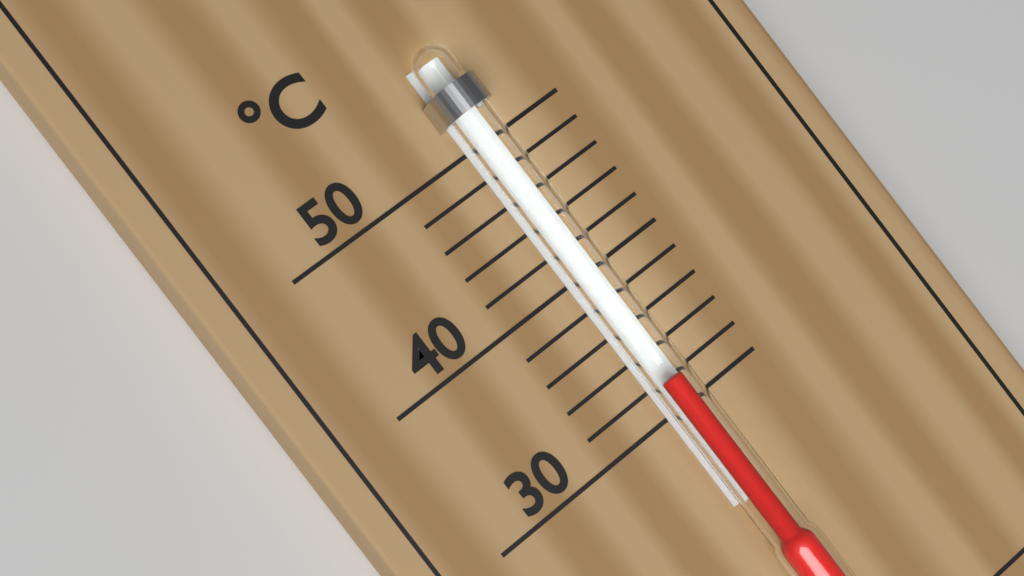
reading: 32 °C
